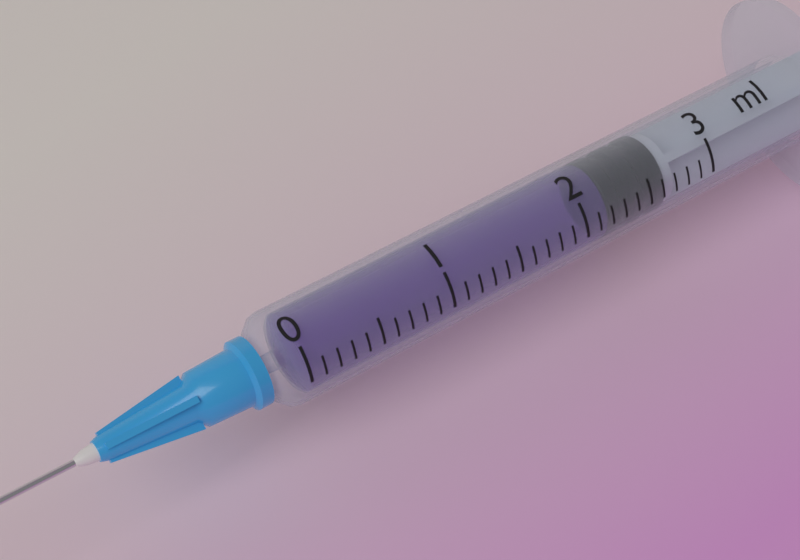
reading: 2.2 ml
